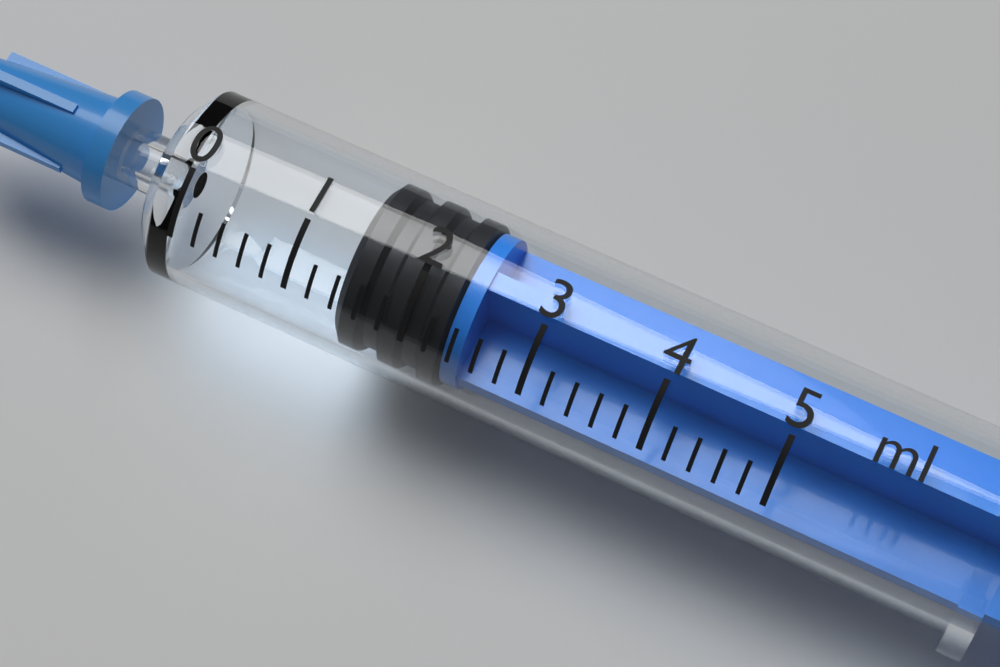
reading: 1.4 ml
